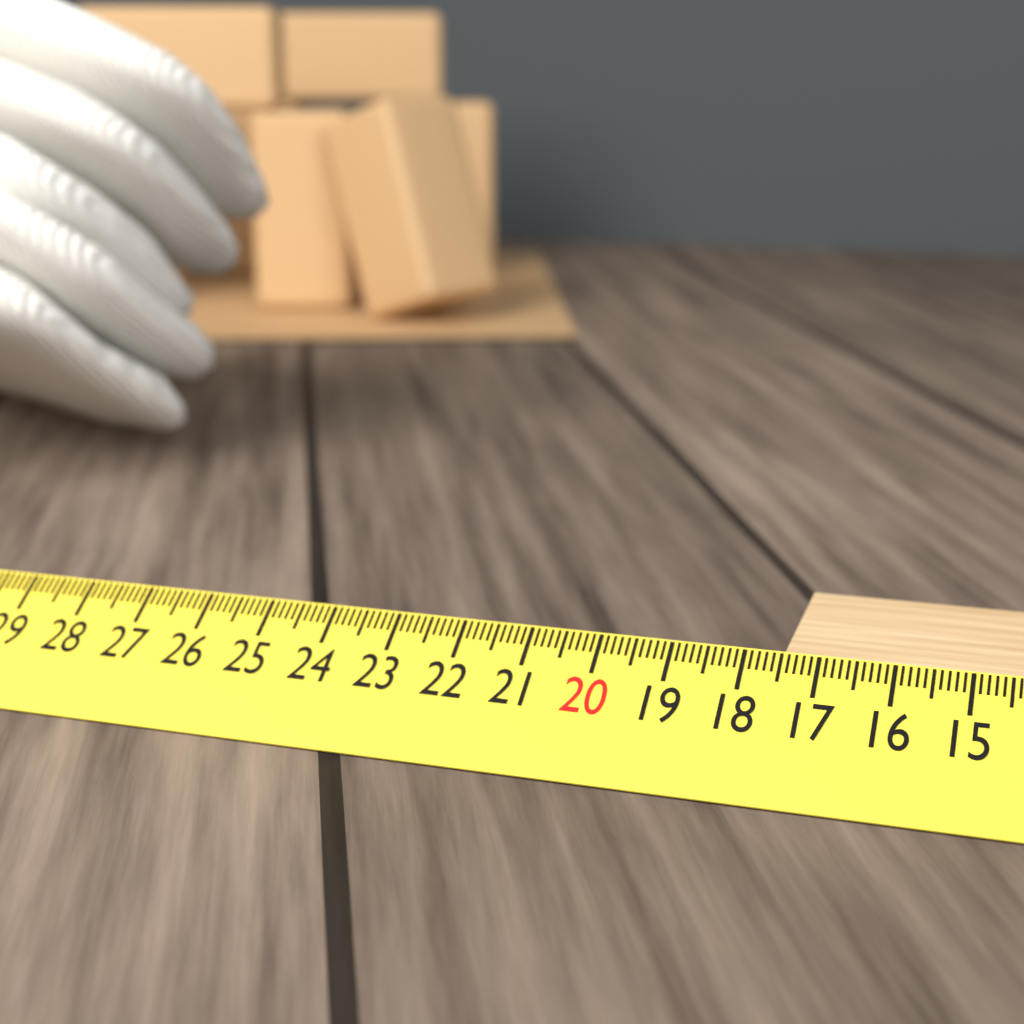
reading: 17.5 cm
